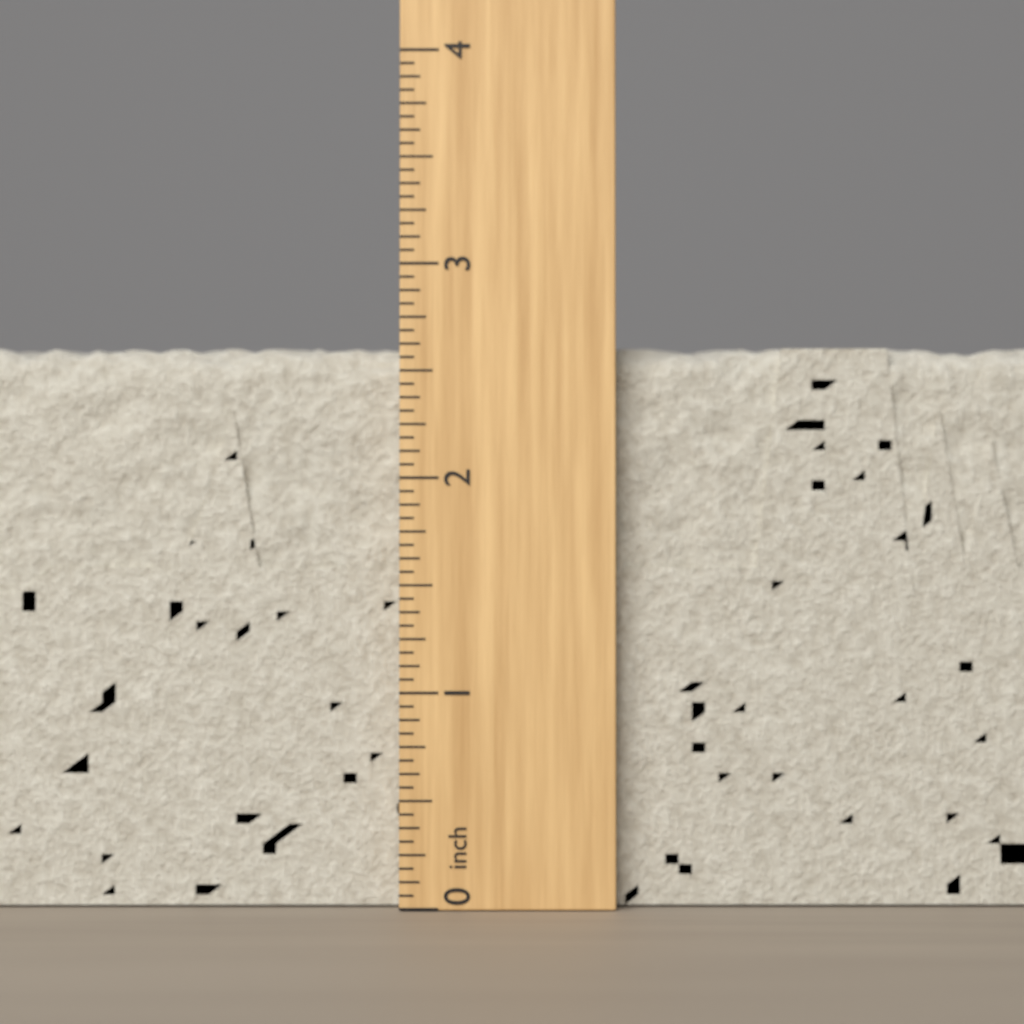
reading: 2.6250 inch
